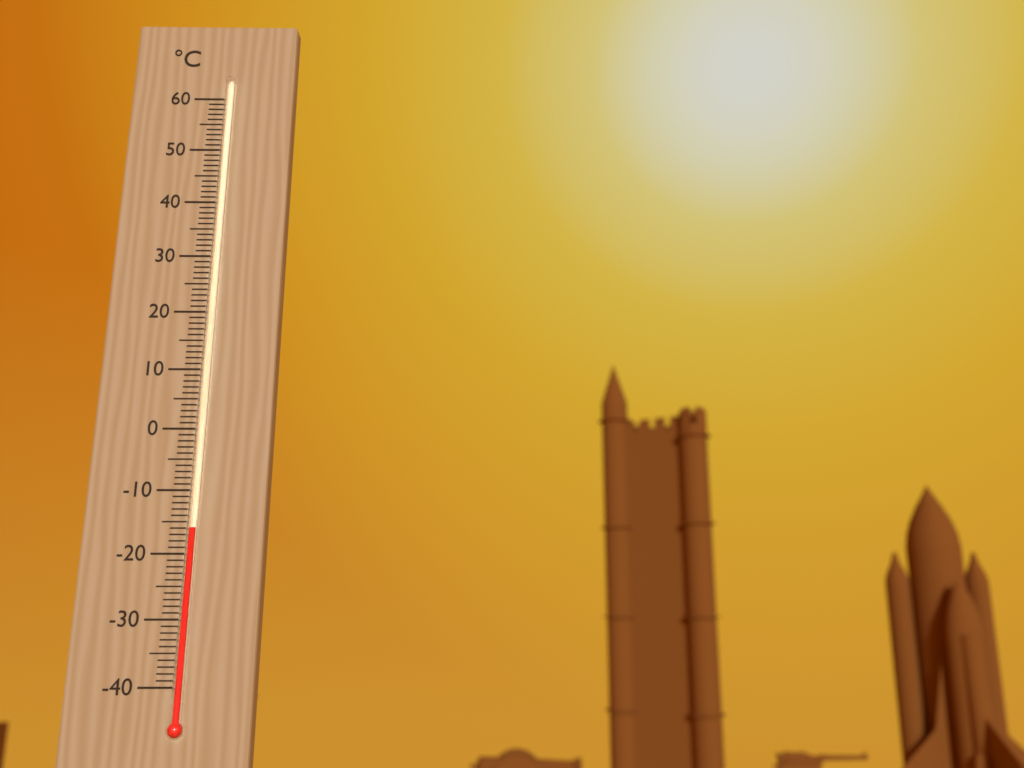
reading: -16 °C
